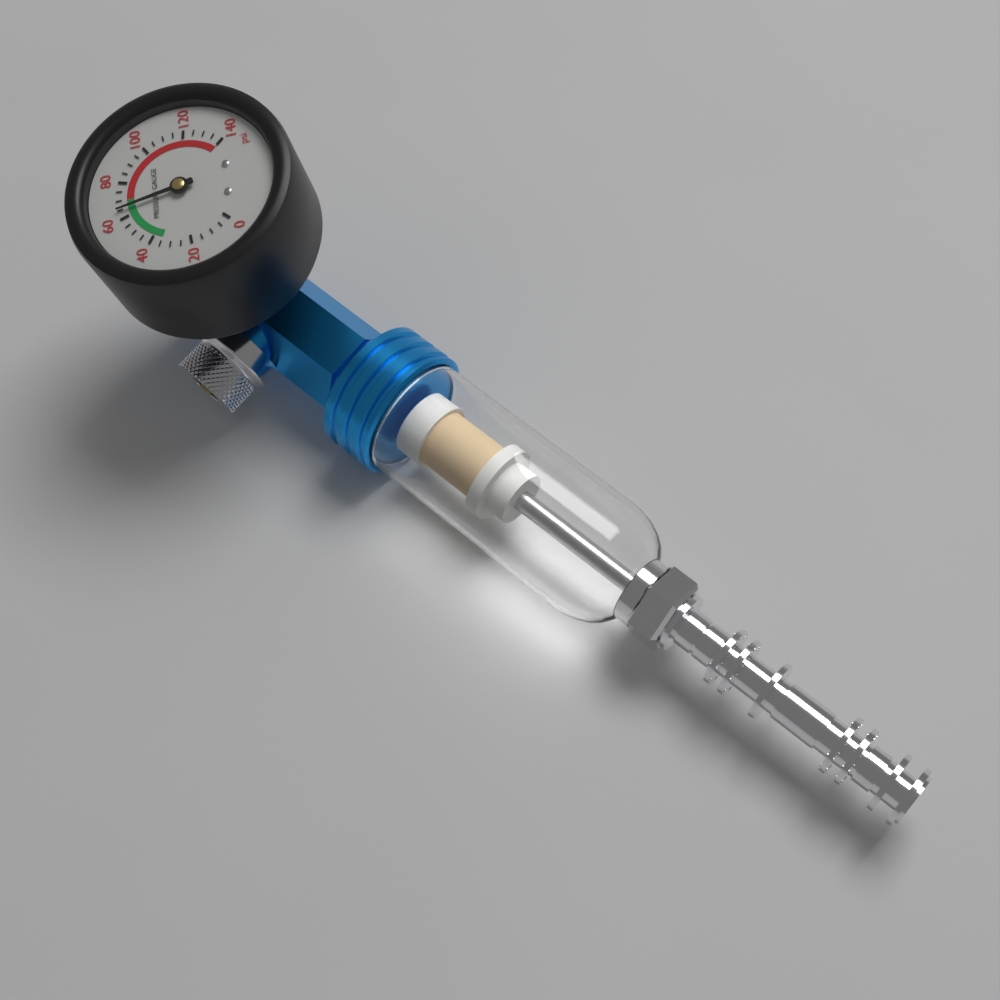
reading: 65 psi
